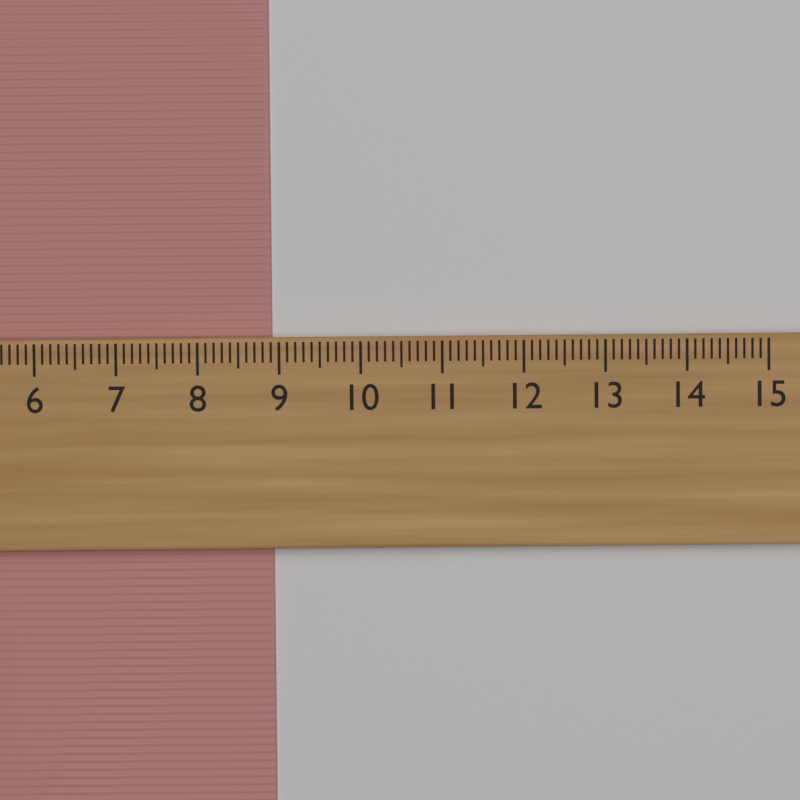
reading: 8.9 cm
